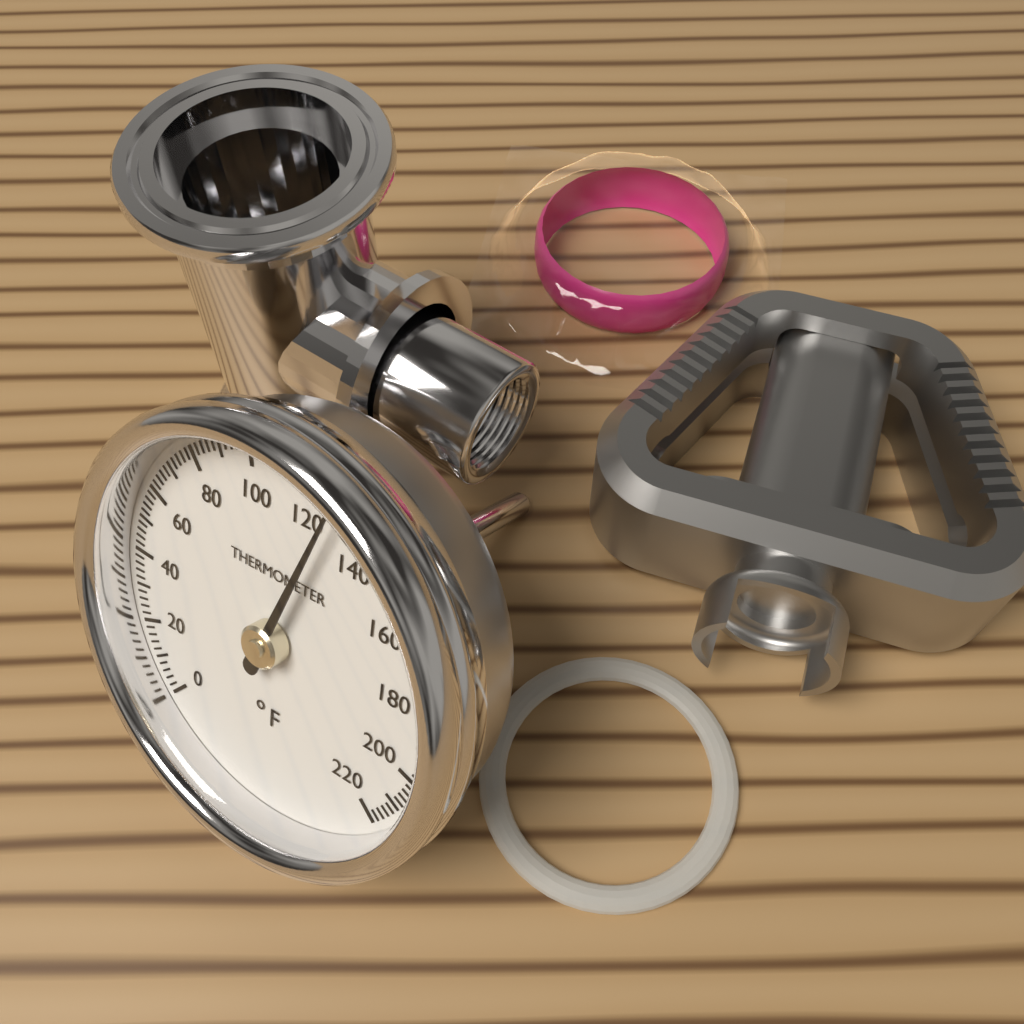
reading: 128 °F
